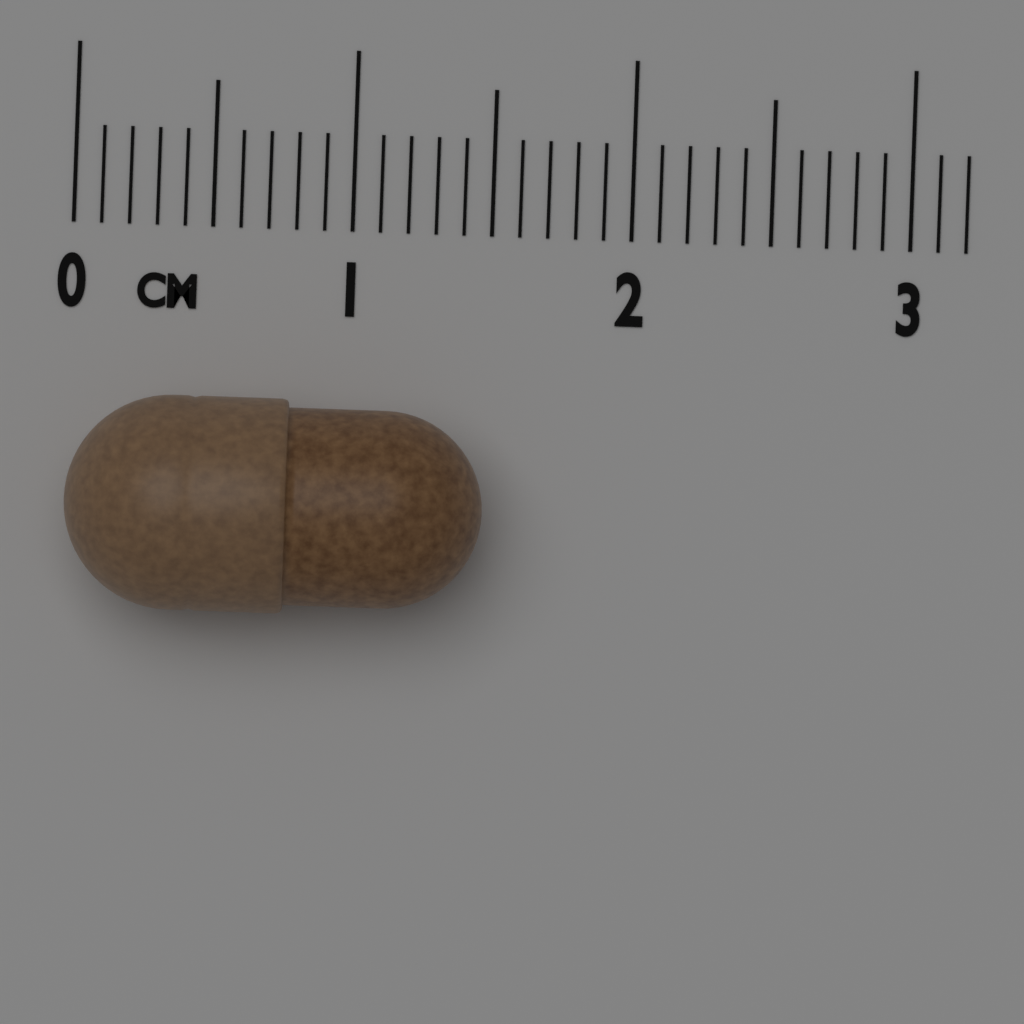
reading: 1.5 cm
